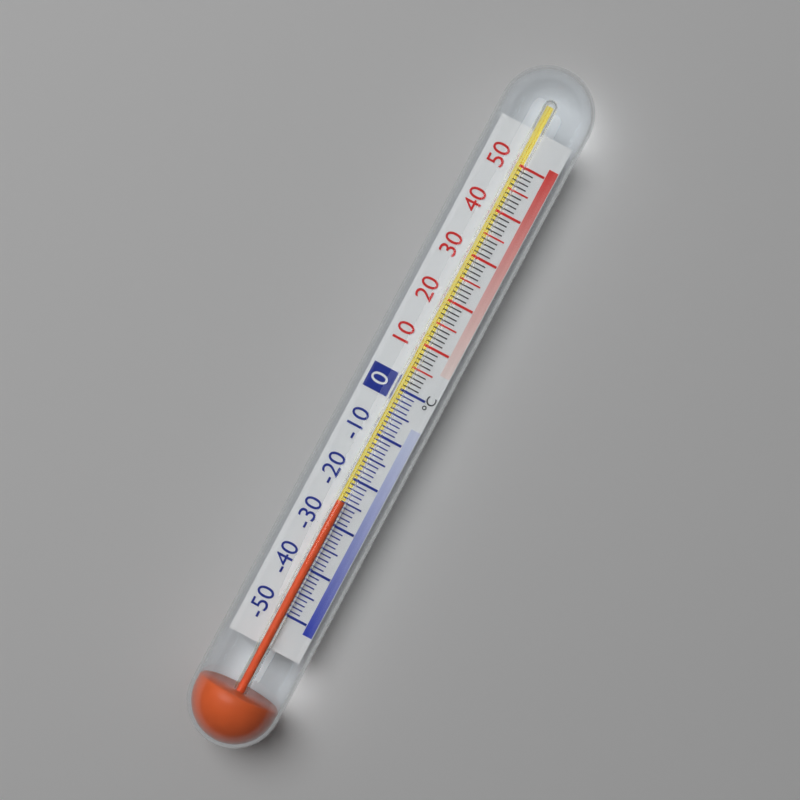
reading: -25 °C
